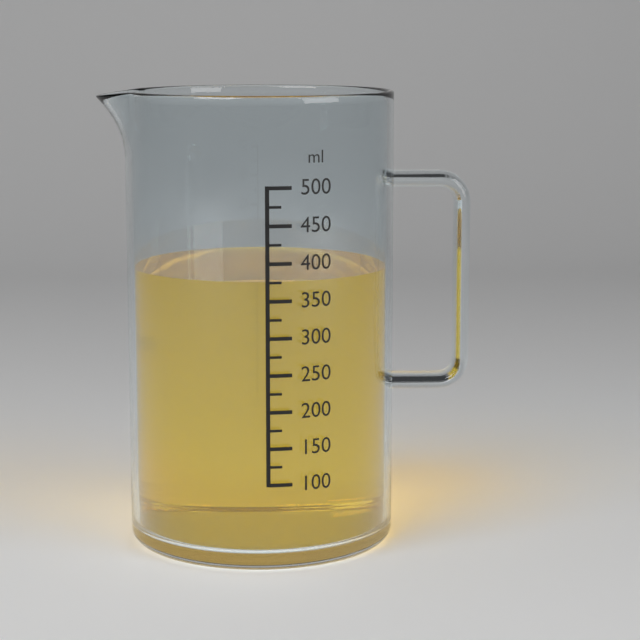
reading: 375 ml
